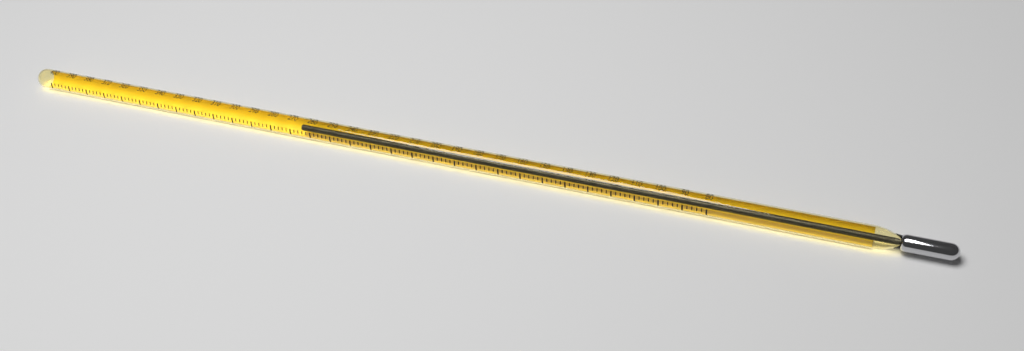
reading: 266 (no unit)
